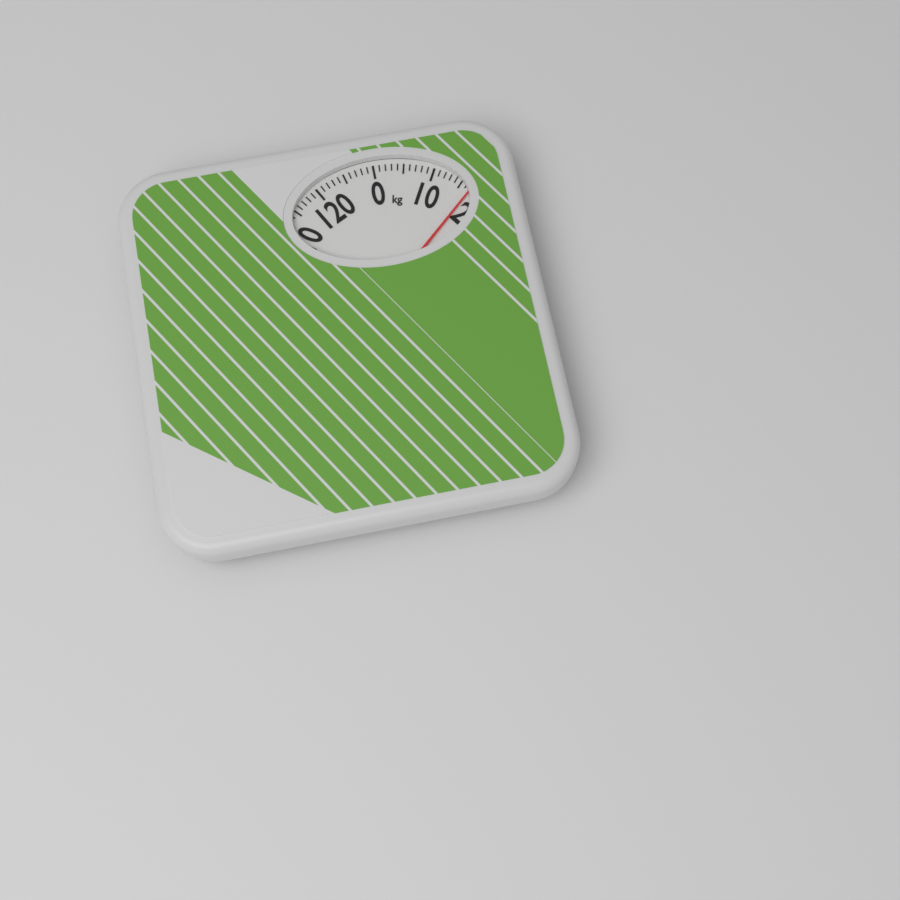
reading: 17 kg
